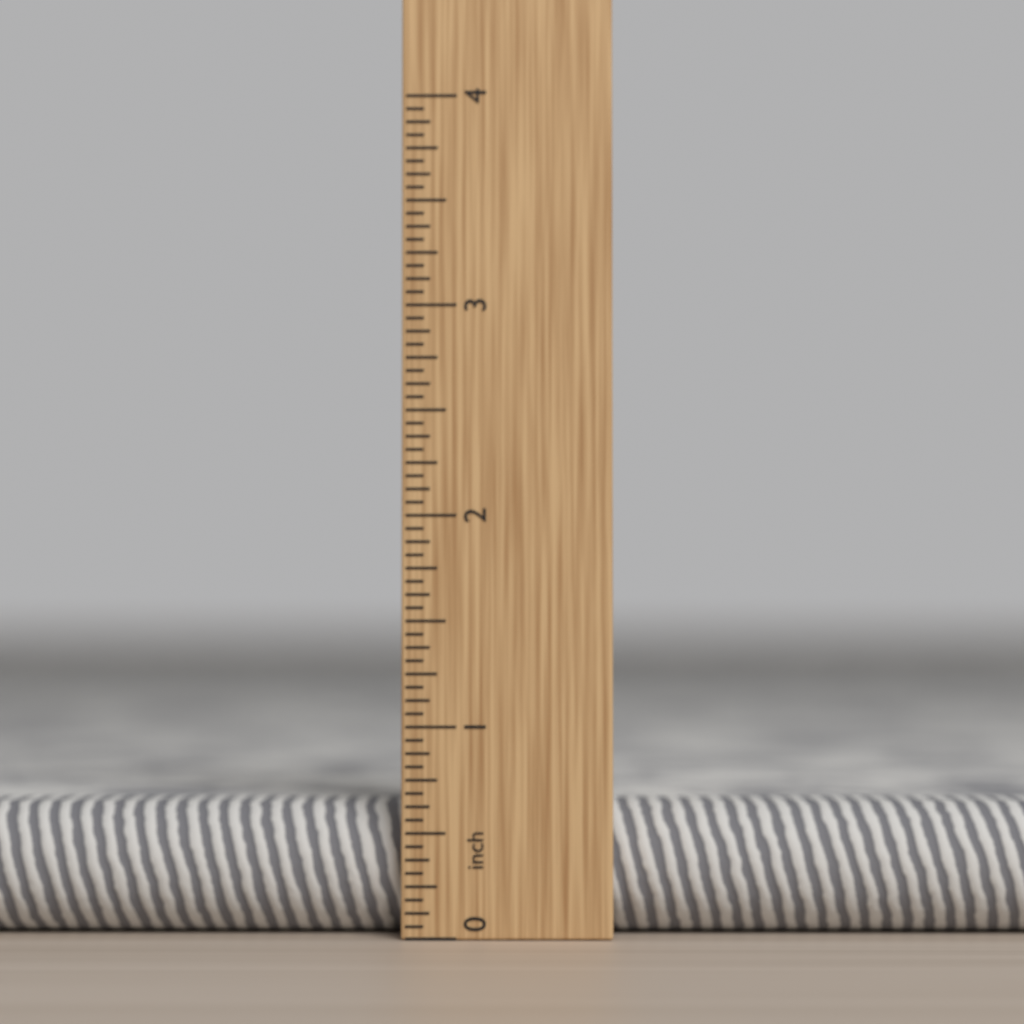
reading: 0.6250 in
